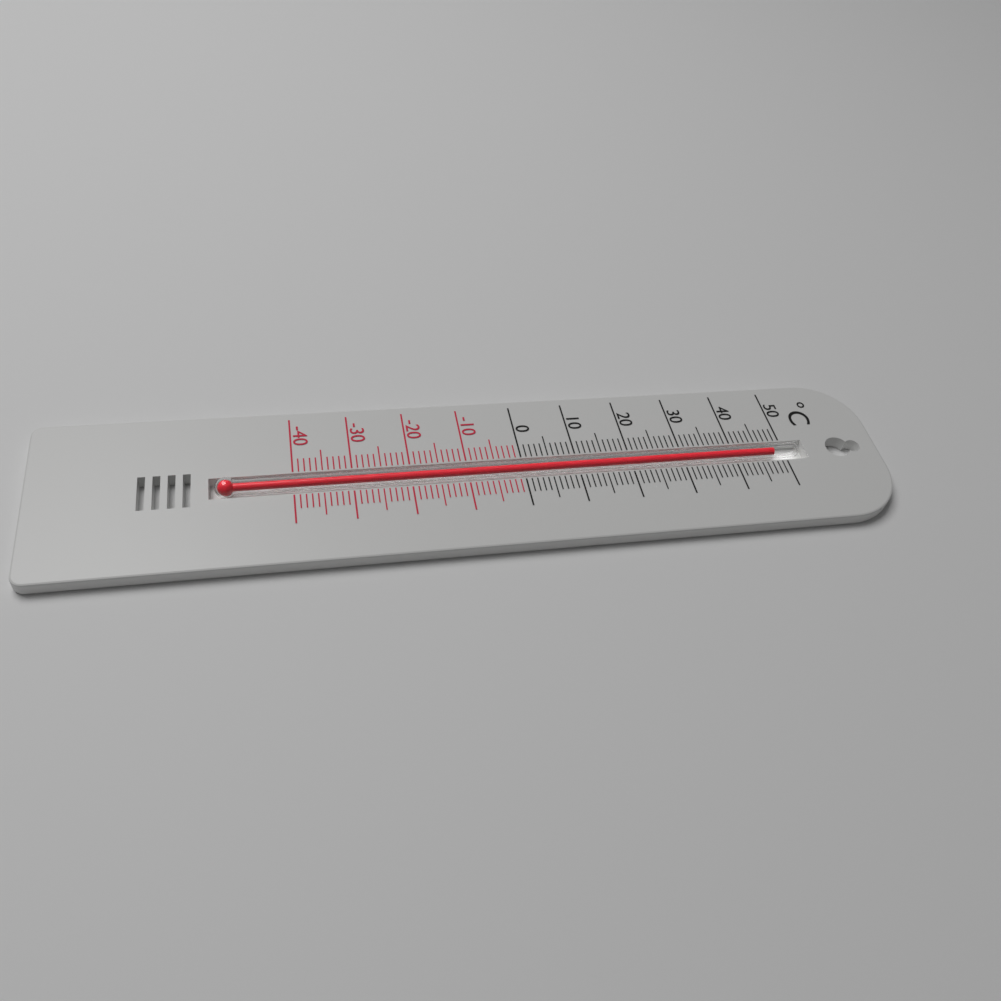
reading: 48 °C
